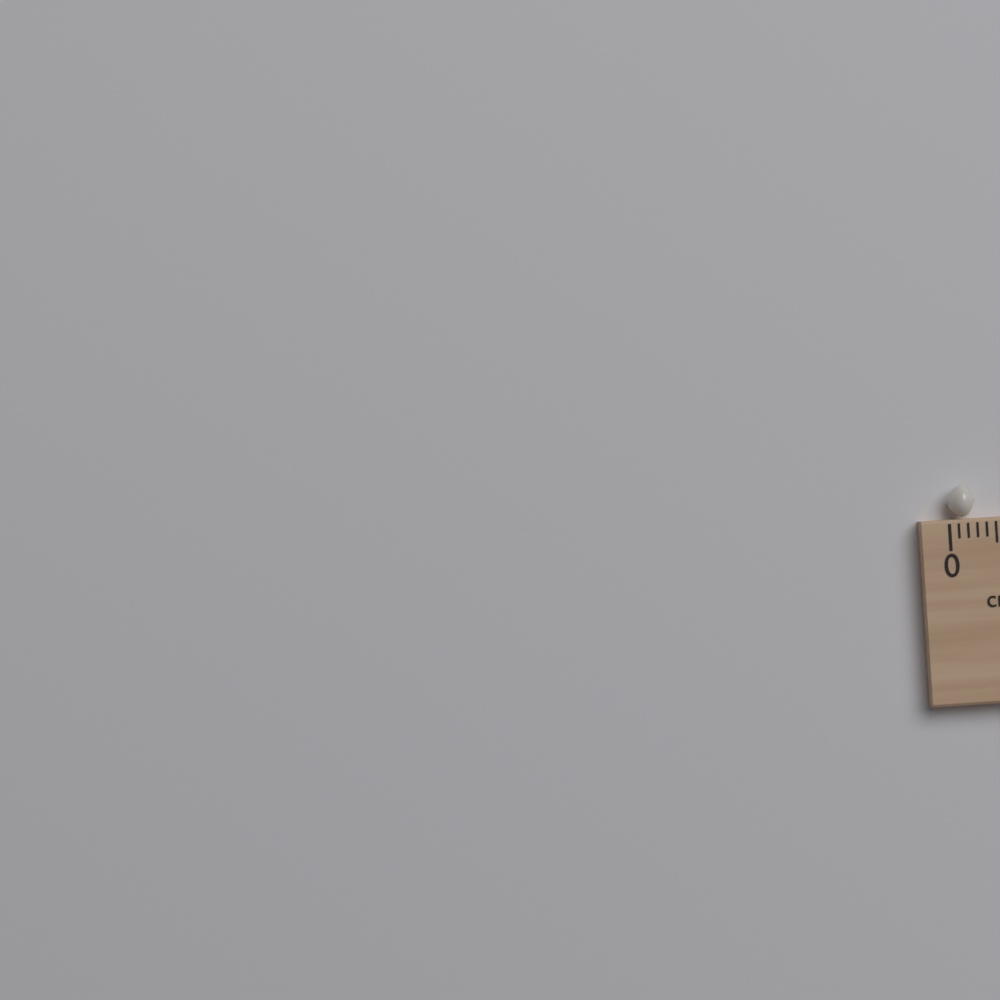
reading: 0.3 cm
